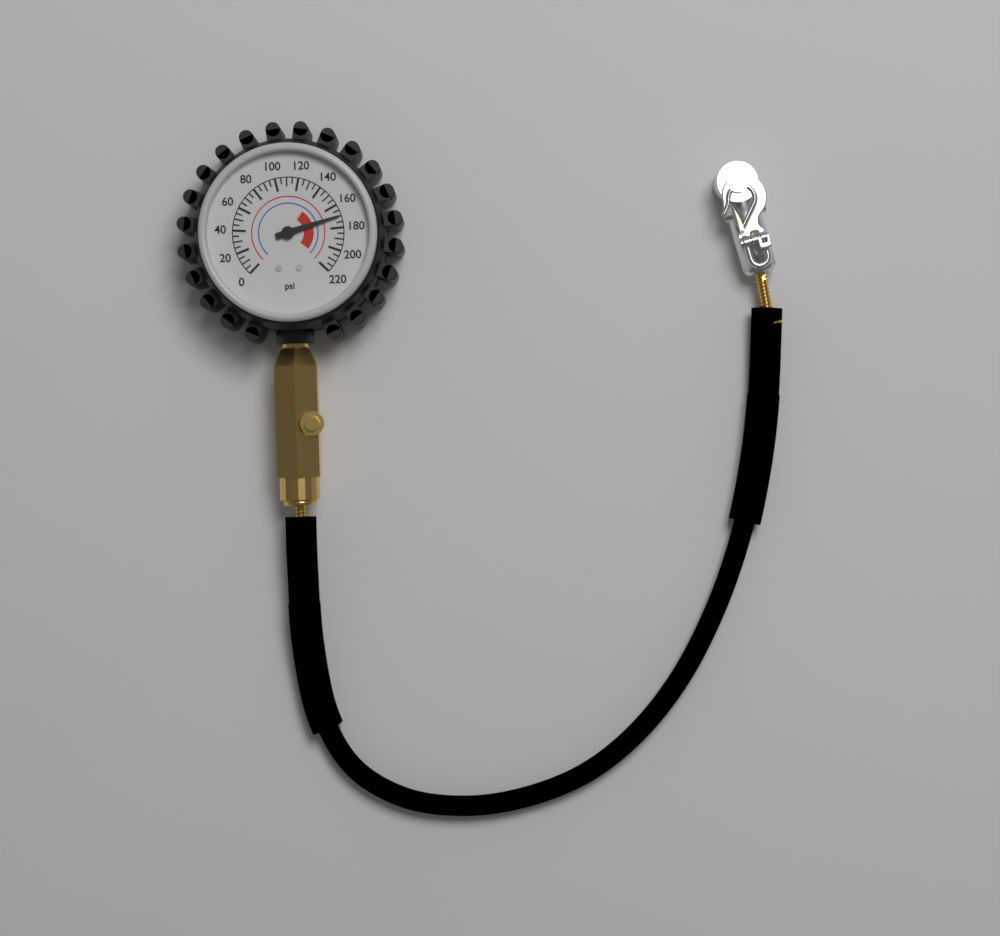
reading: 170 psi
